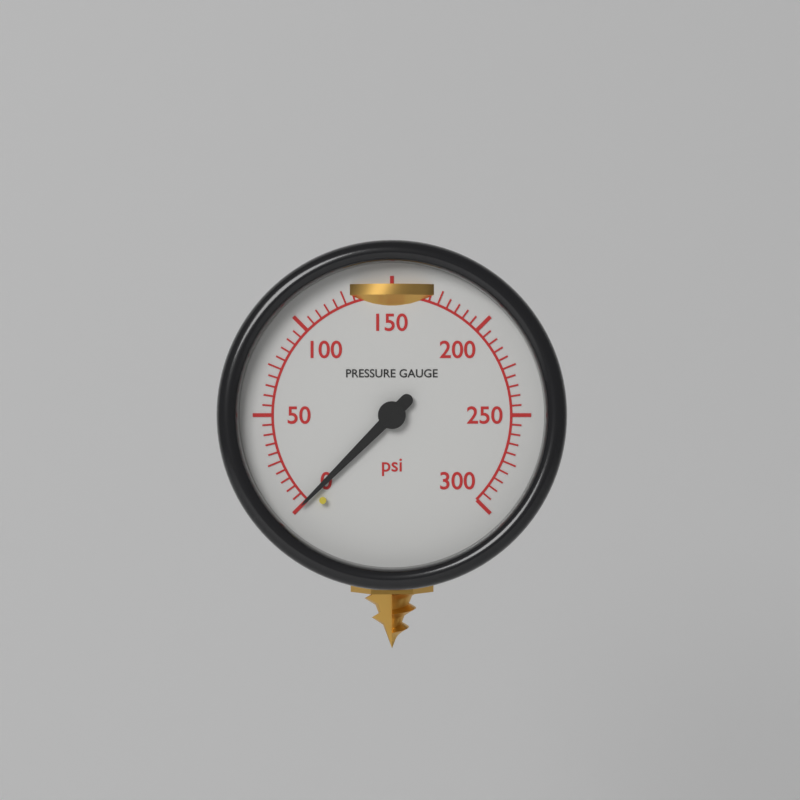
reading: 0 psi
